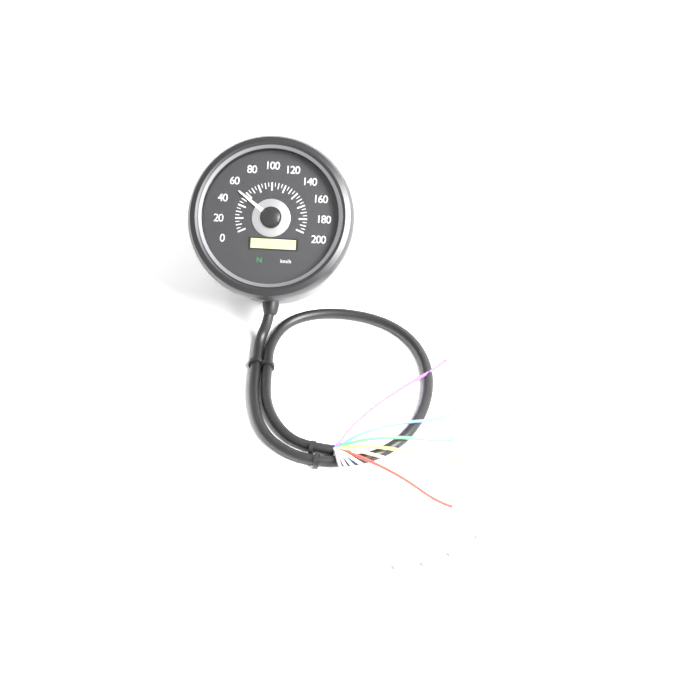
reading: 55 km/h
